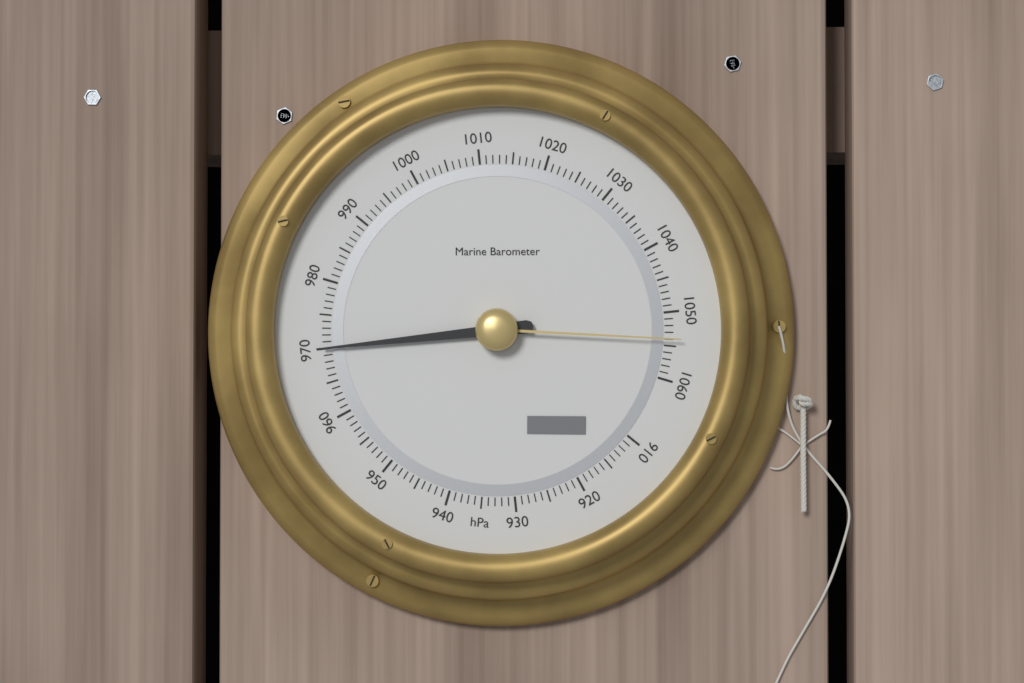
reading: 970 hPa
